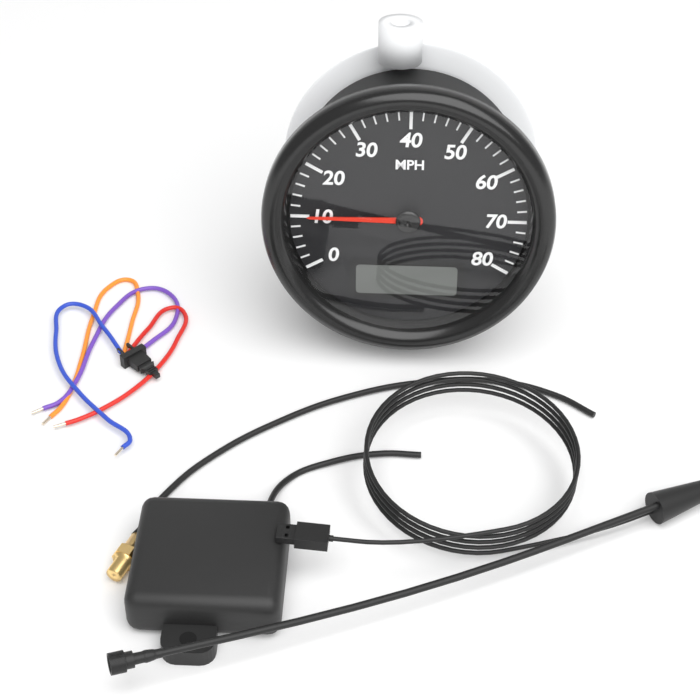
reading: 10 MPH
